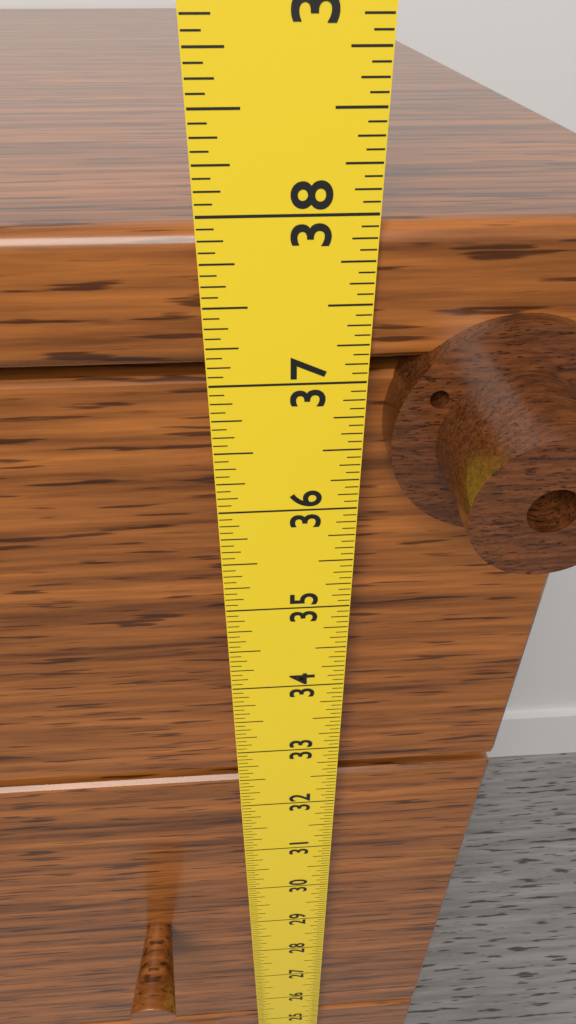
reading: 37.9375 in
